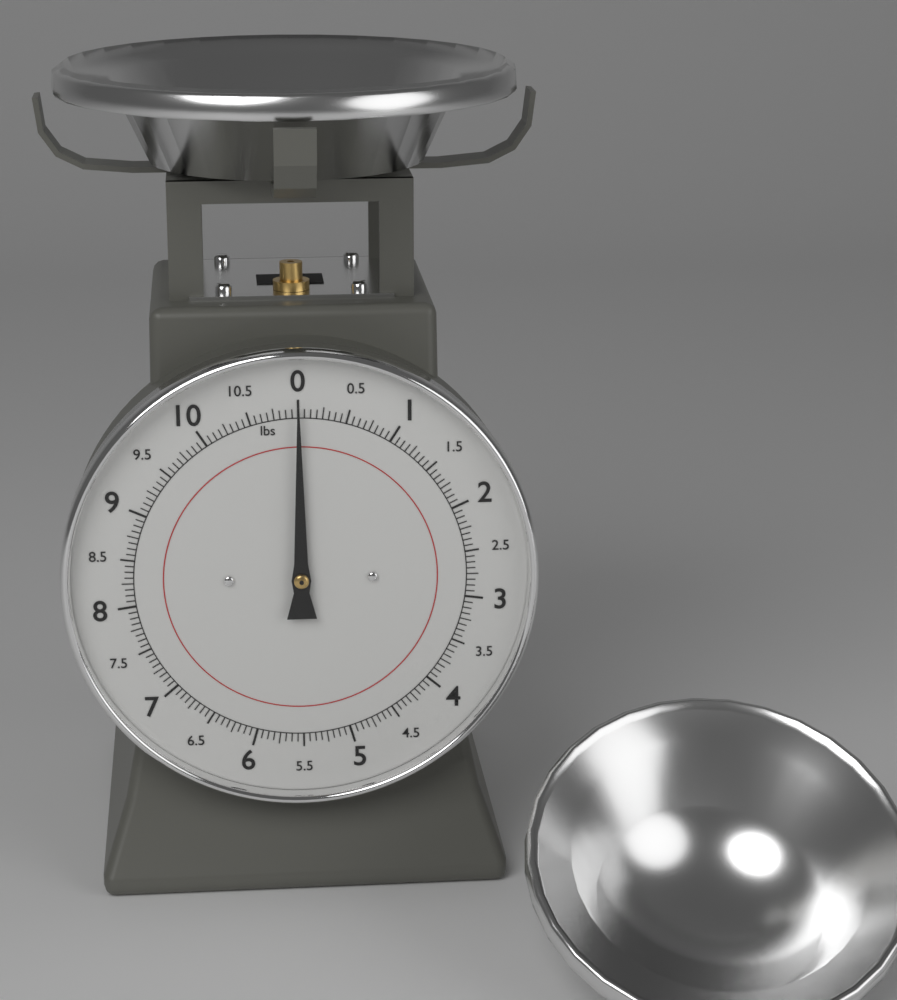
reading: 0.0000 lbs
